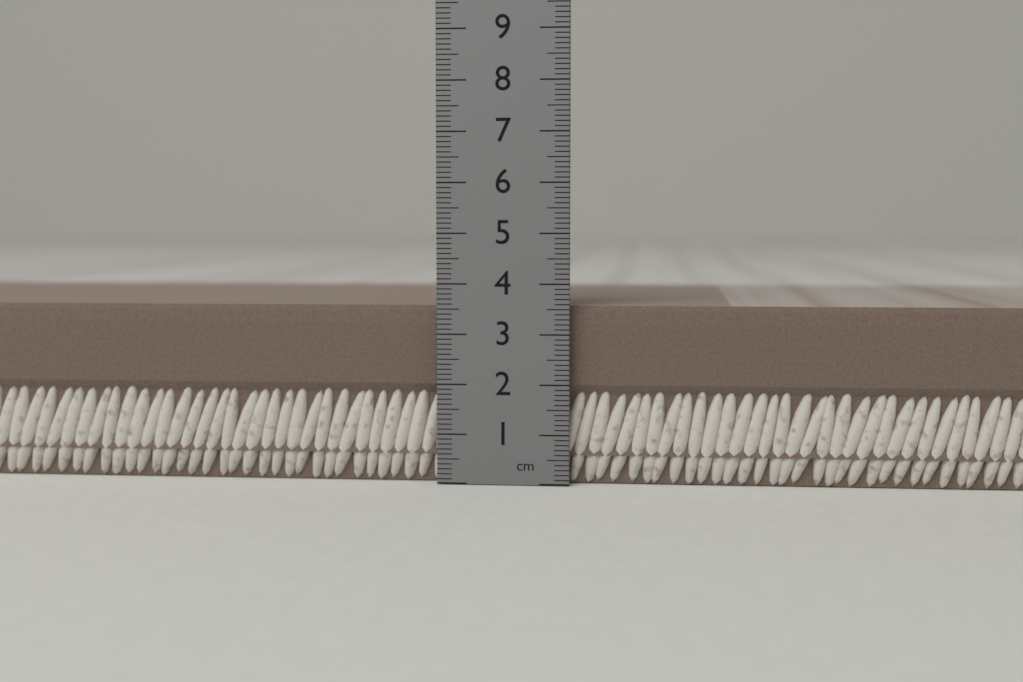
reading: 3.6 cm
